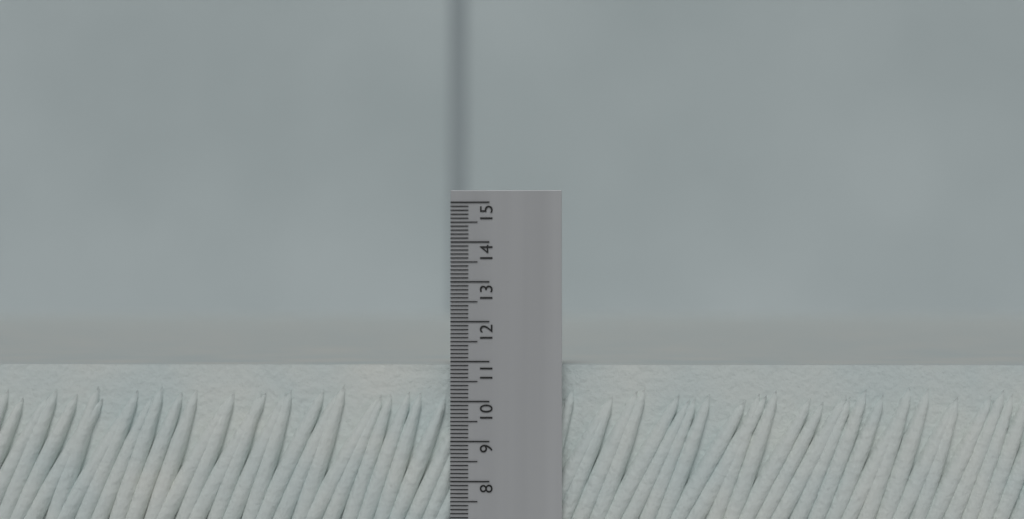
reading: 10.9 (no unit)
